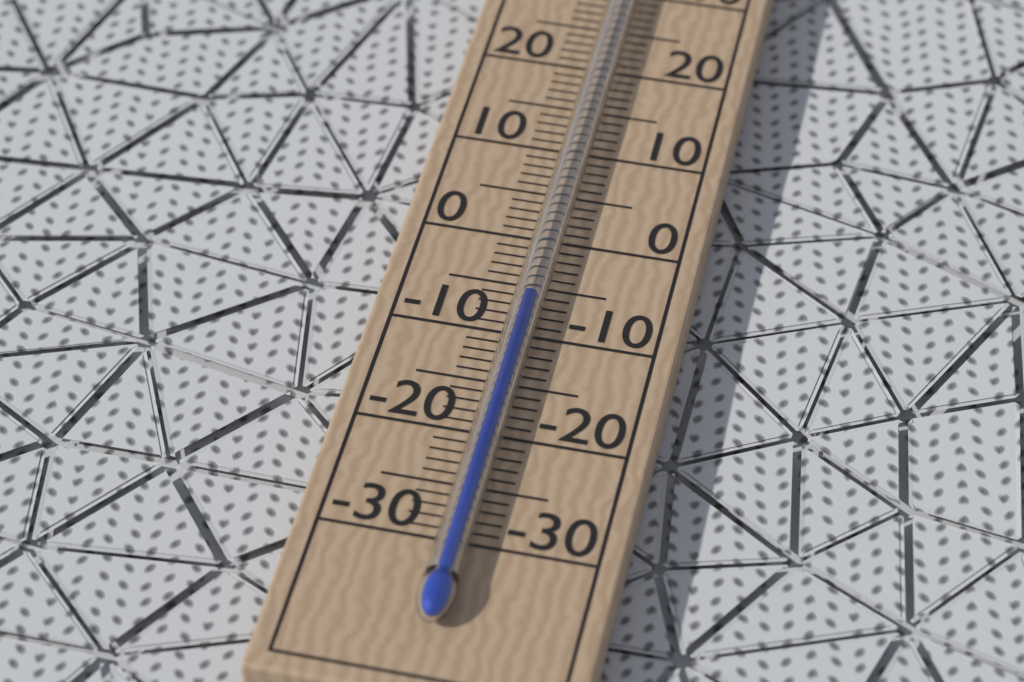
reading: -7 °C
